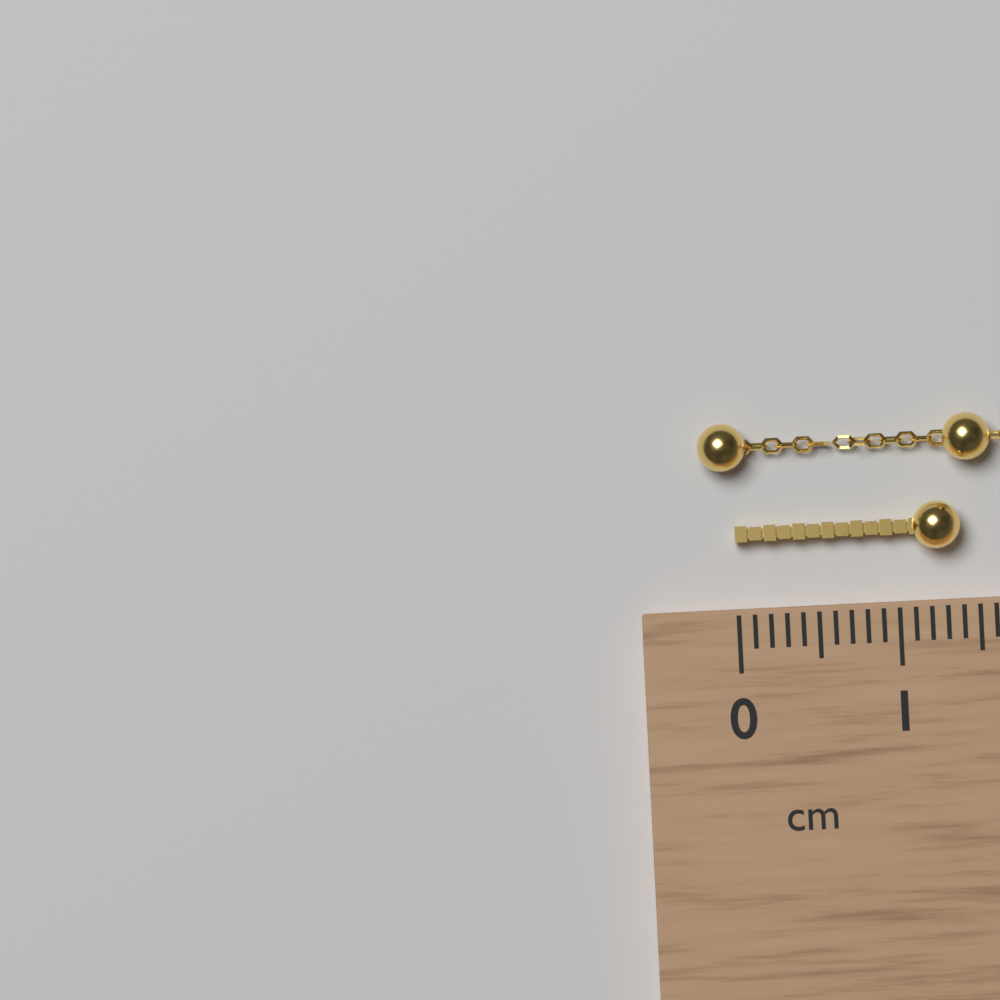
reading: 1.4 cm
